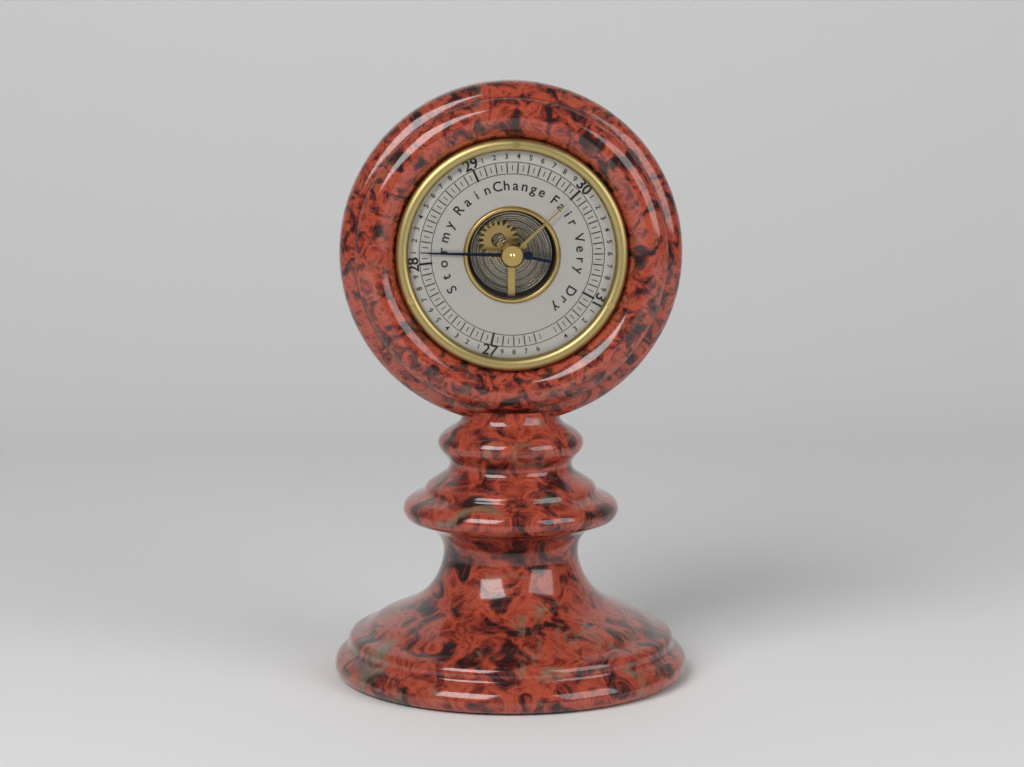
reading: 28.10 (no unit)
